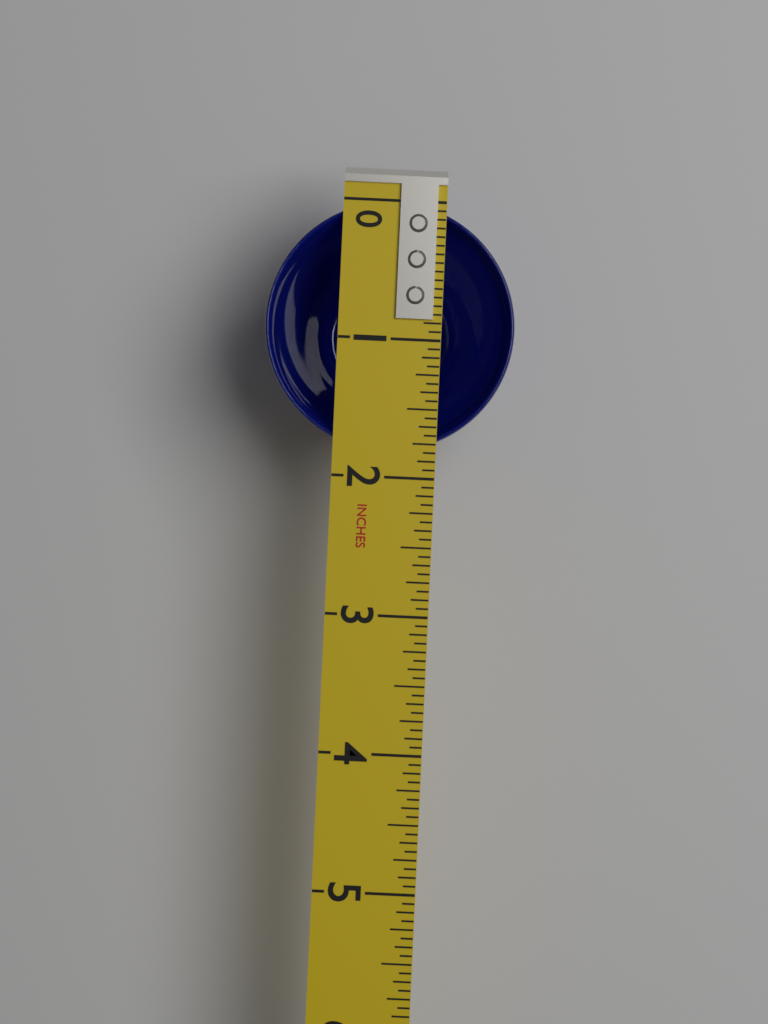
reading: 1.8125 in
